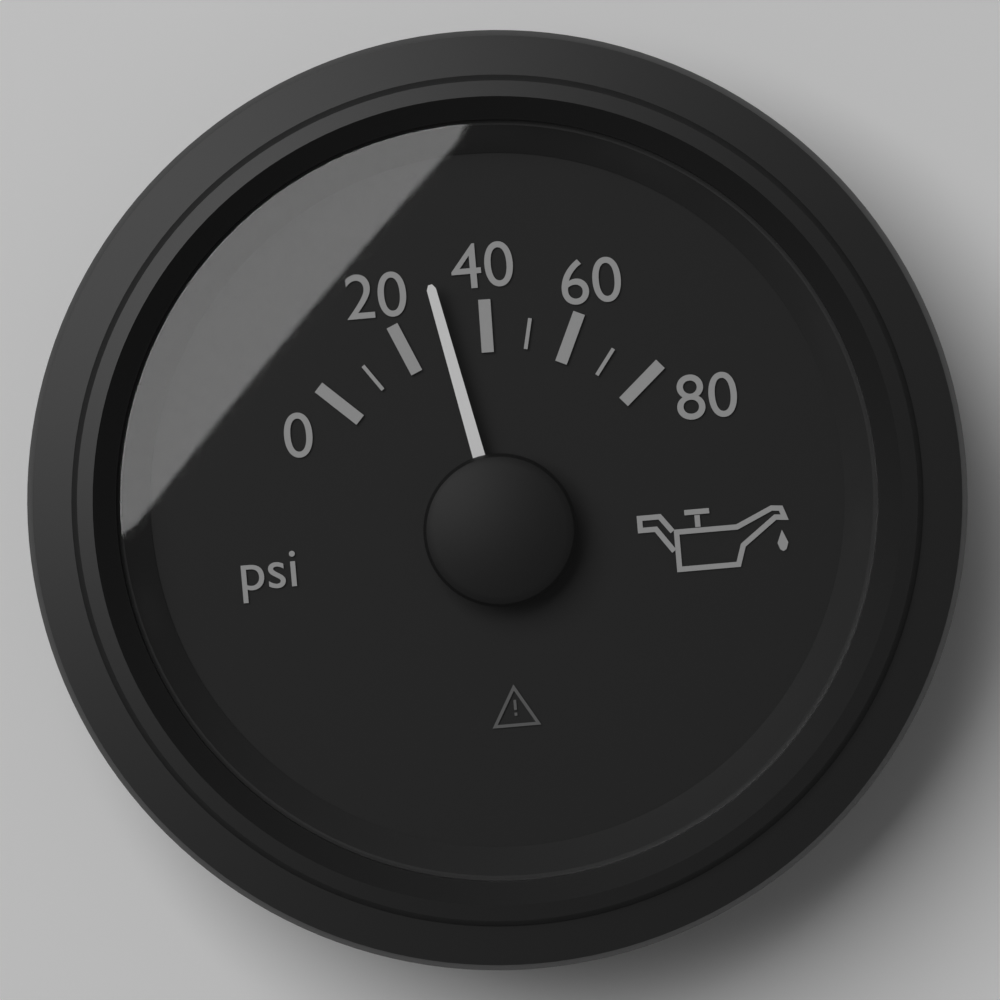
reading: 30 psi
